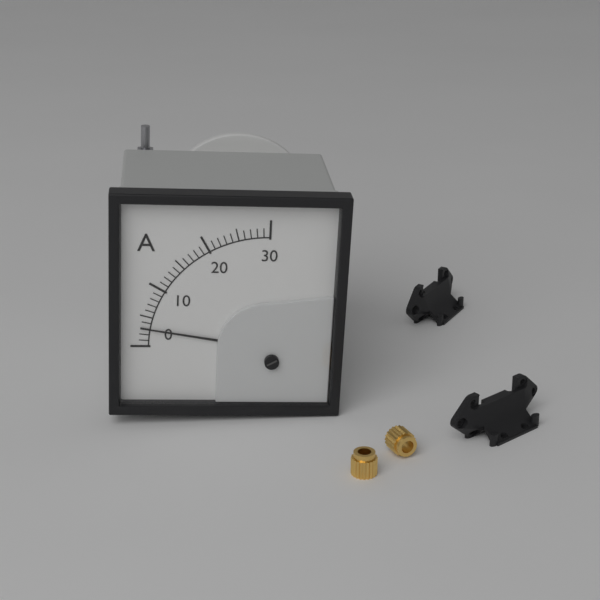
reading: 3 A
